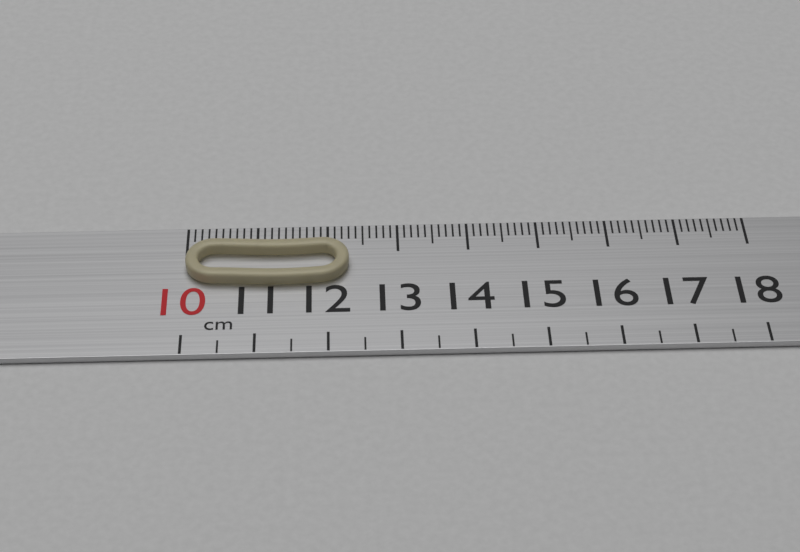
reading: 12.3 cm
